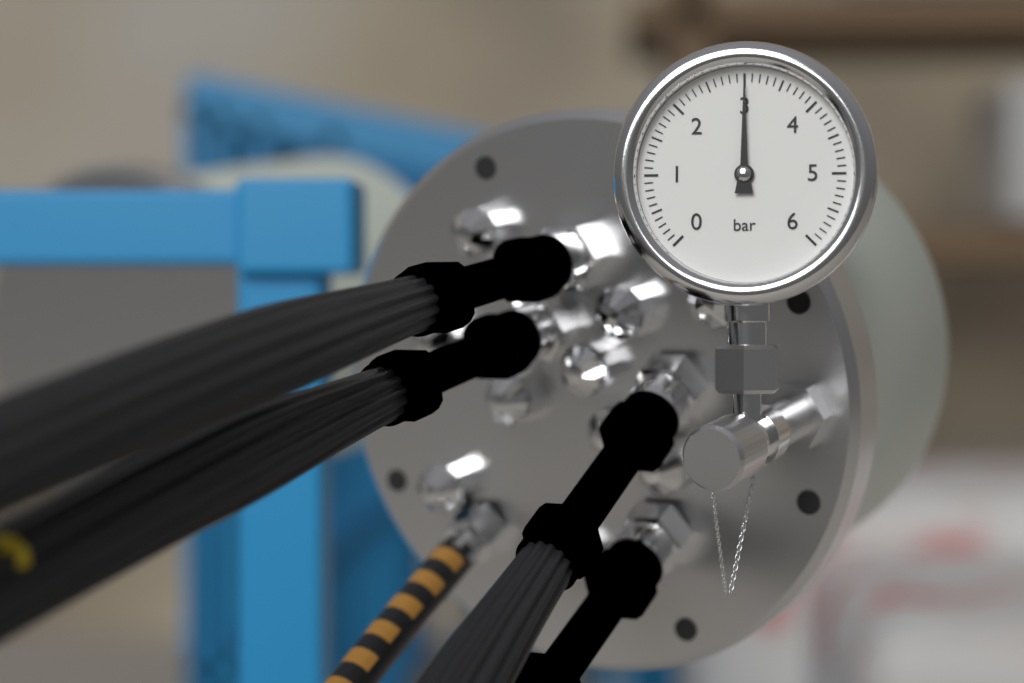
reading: 3.0 bar
